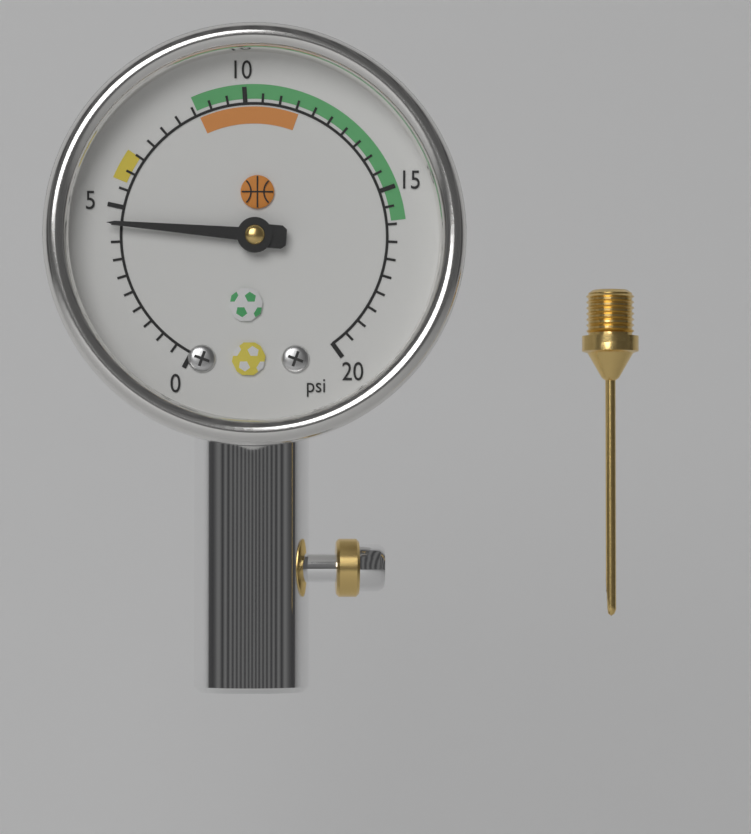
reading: 4.5 psi
